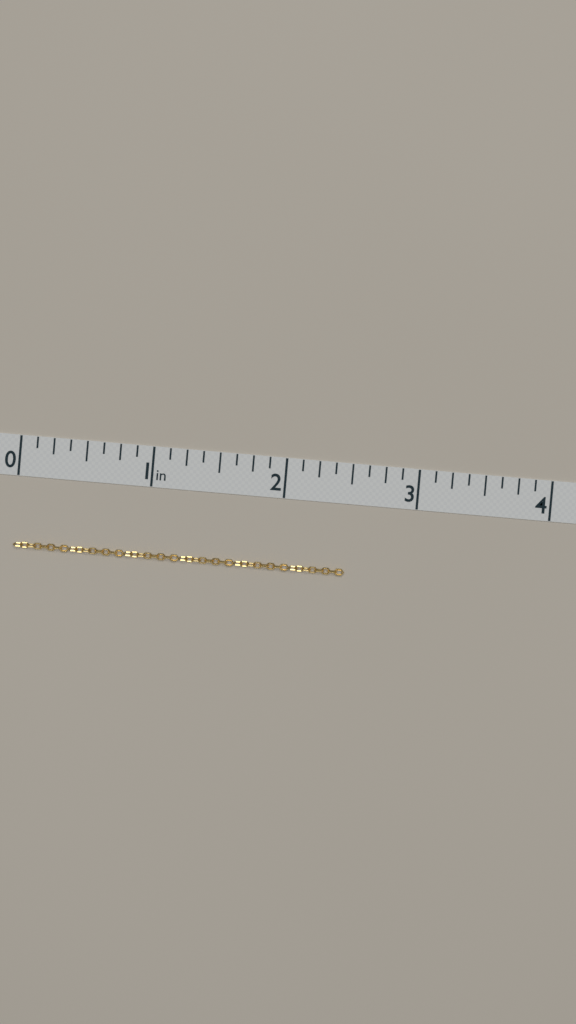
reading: 2.500 in
